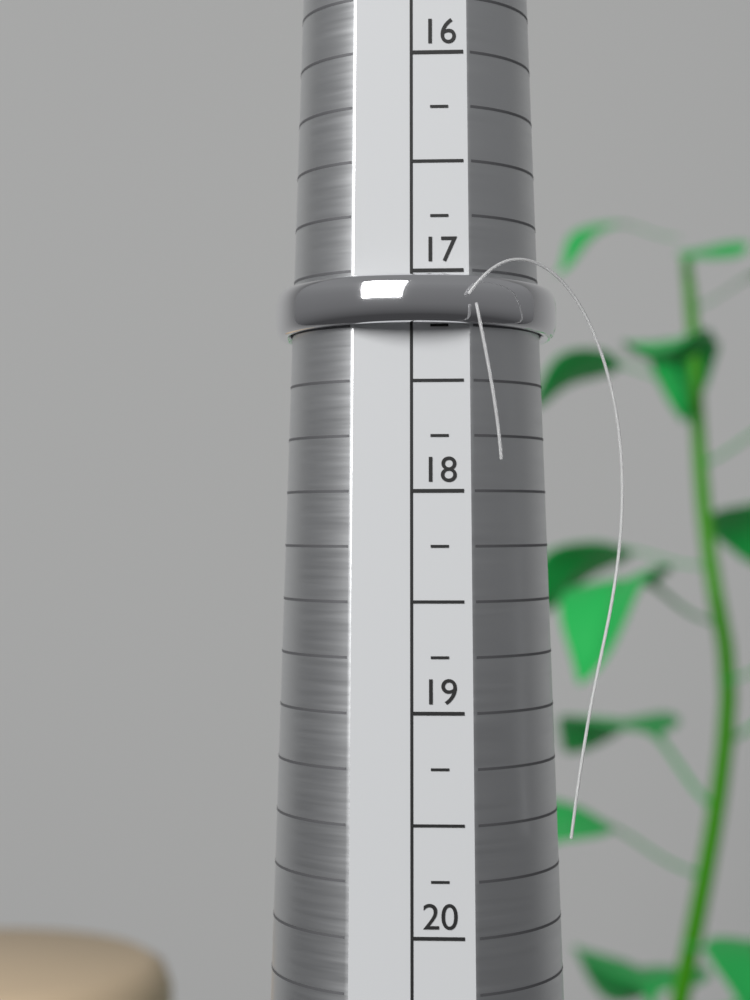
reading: 17.25 (no unit)
